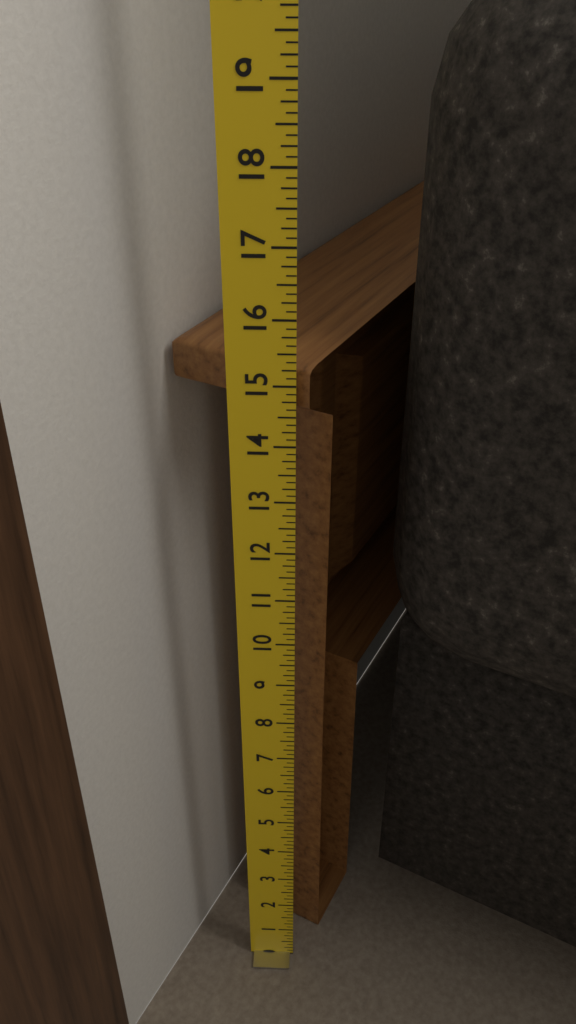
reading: 15.250 in
